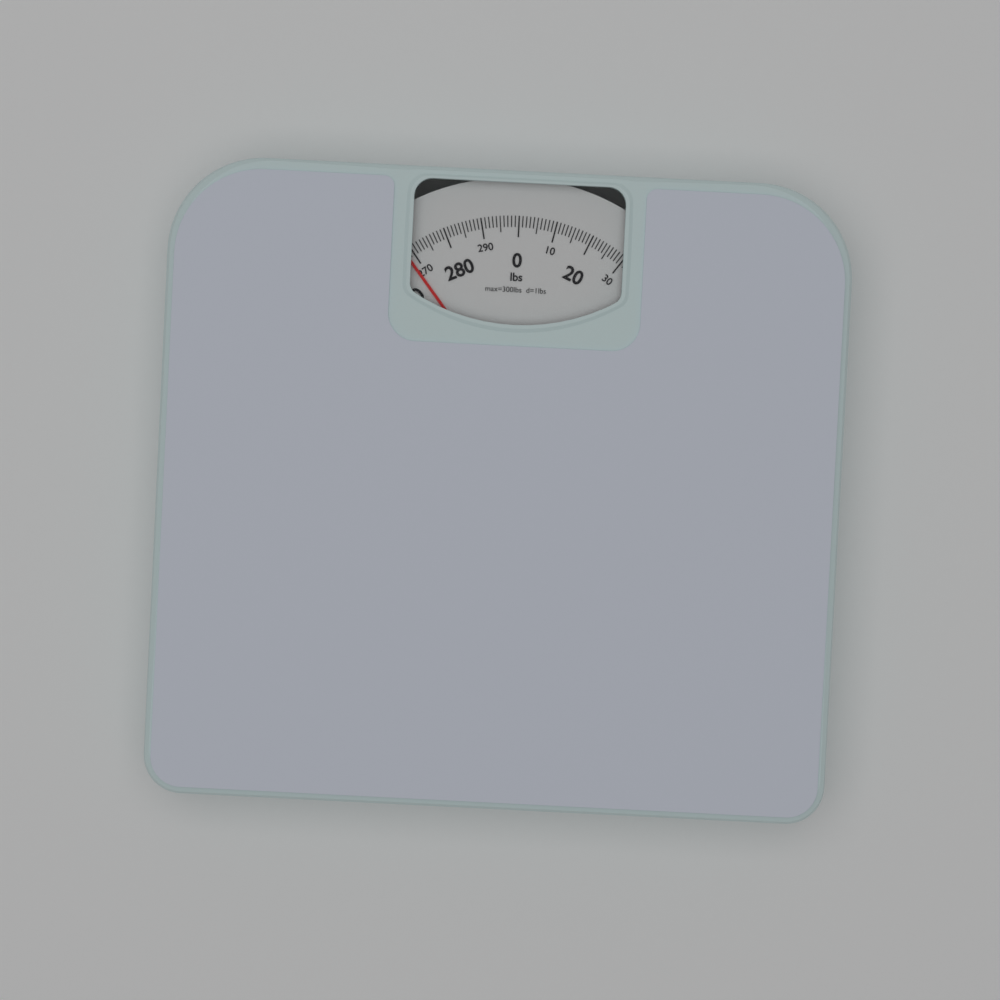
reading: 268 lbs
